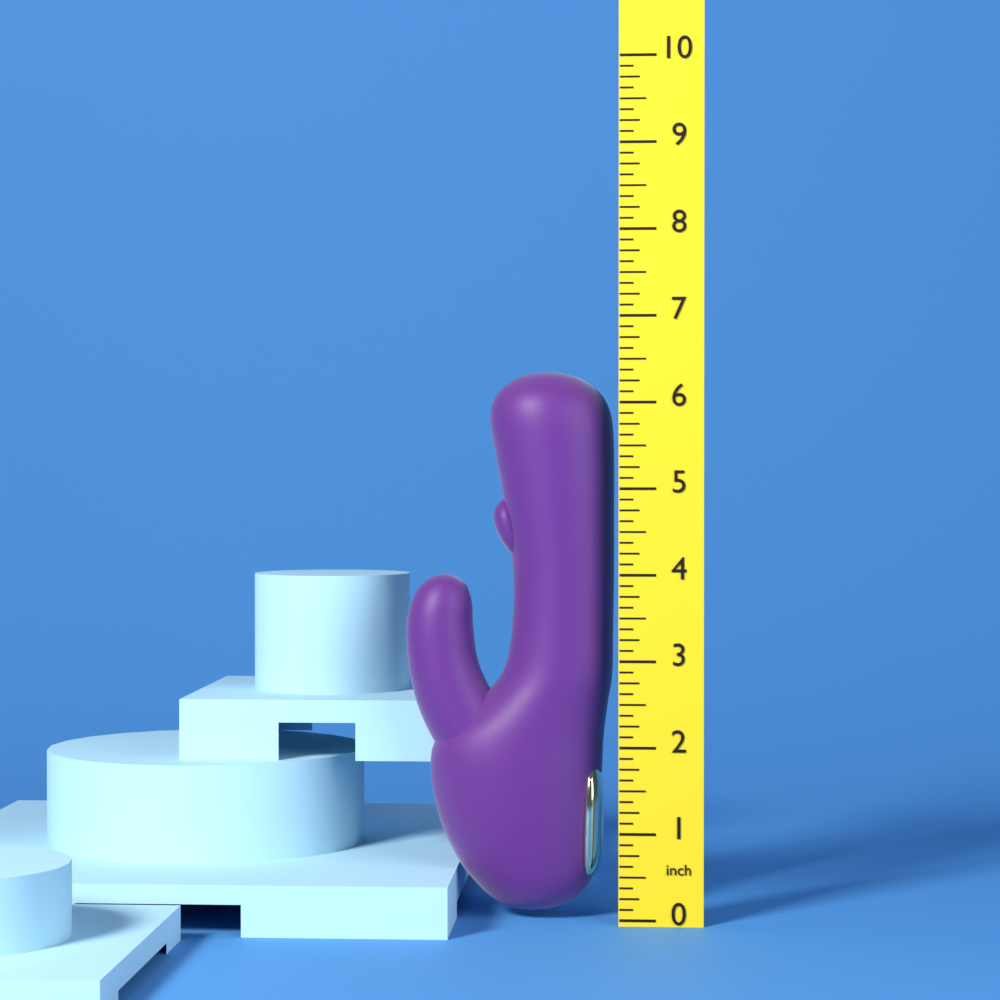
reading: 6.375 inch
